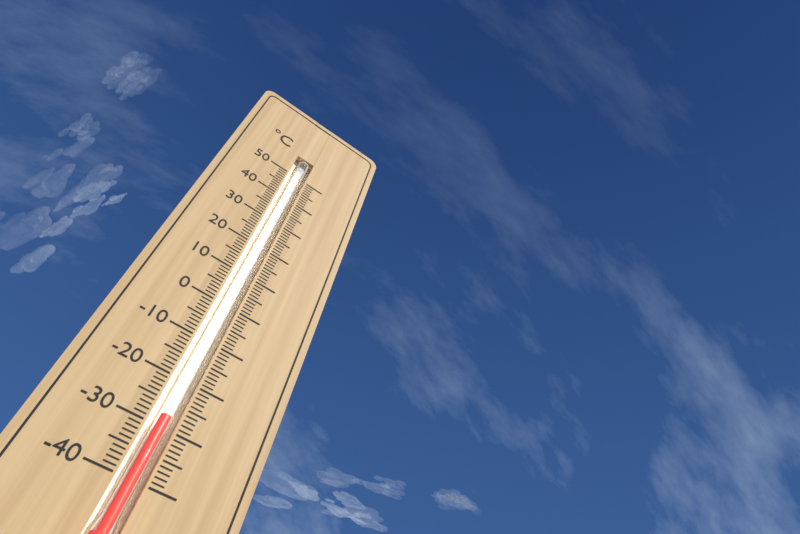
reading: -28 °C
